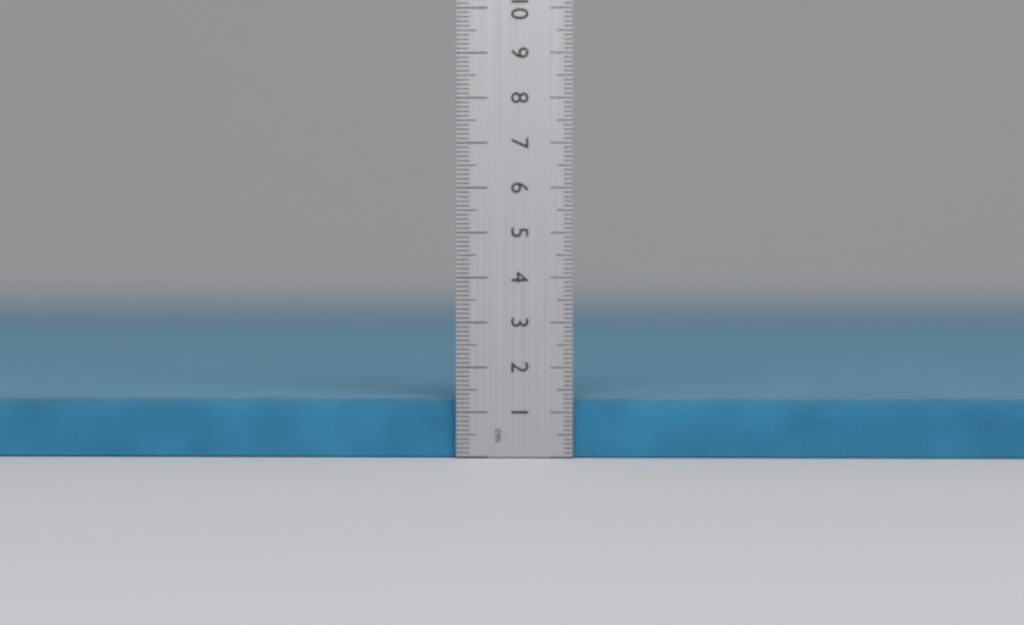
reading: 1.3 cm
